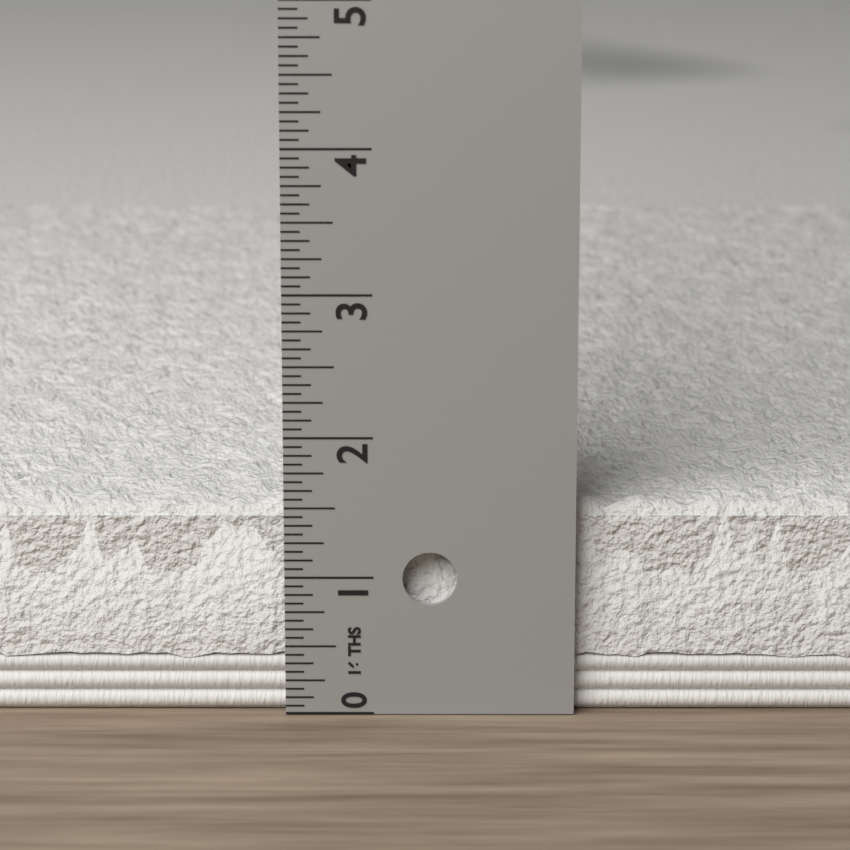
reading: 1.5625 in
